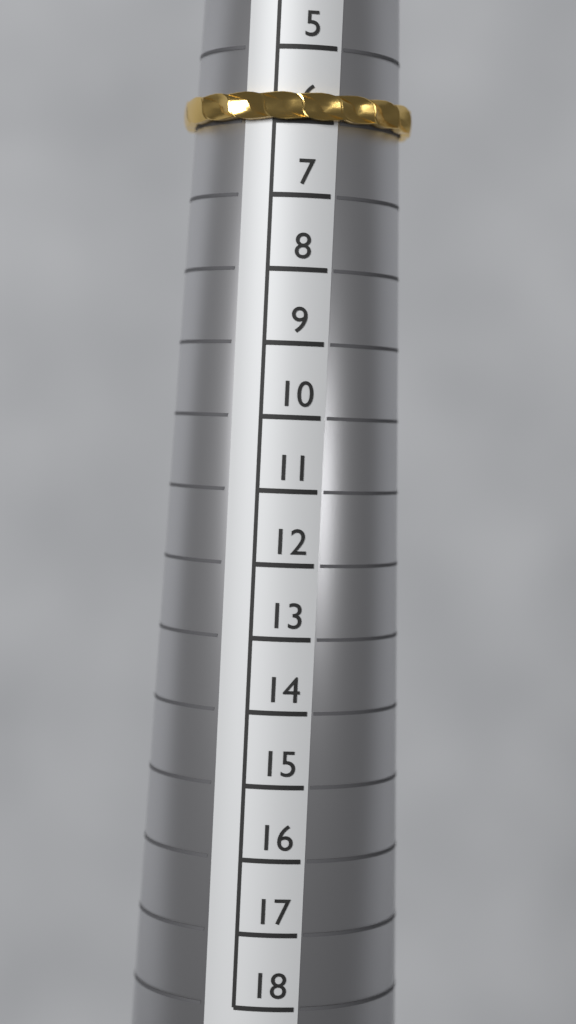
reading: 6 (no unit)
